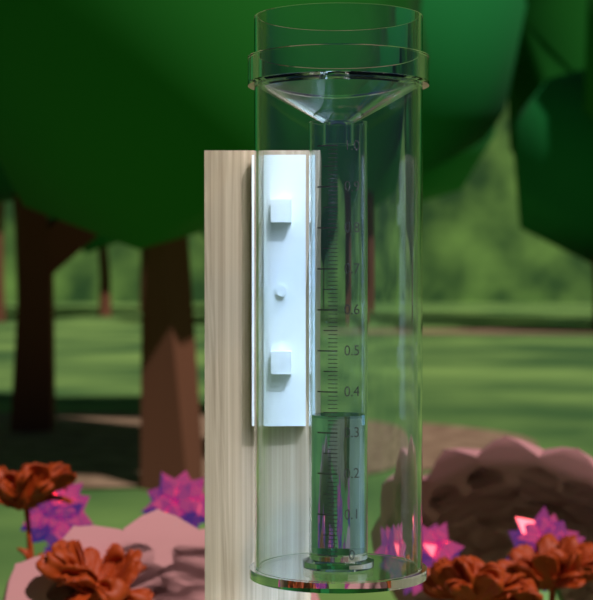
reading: 0.34 (no unit)
